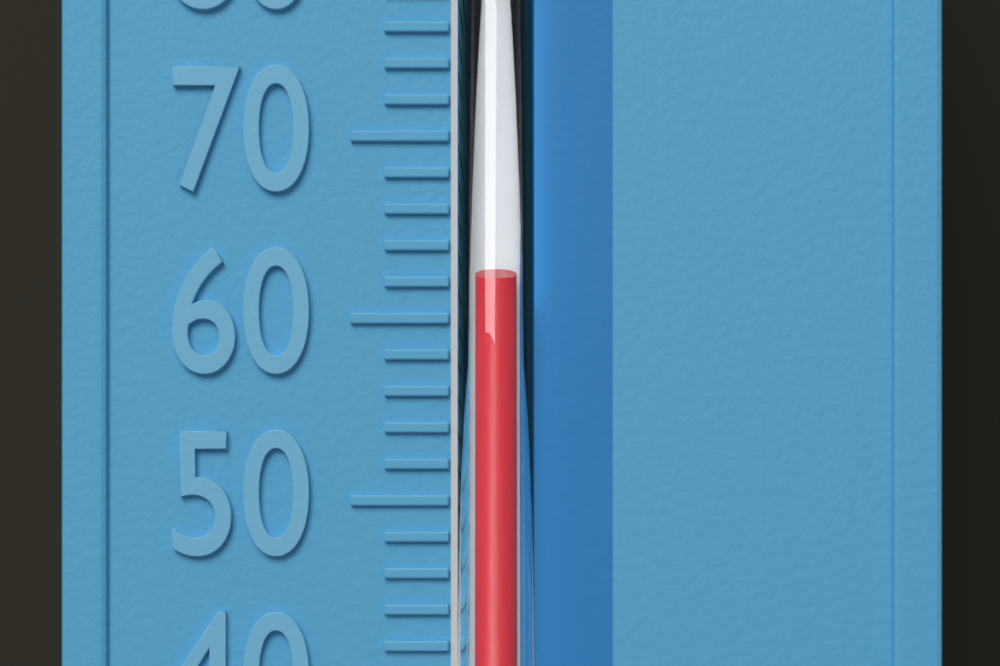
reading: 62 °F
